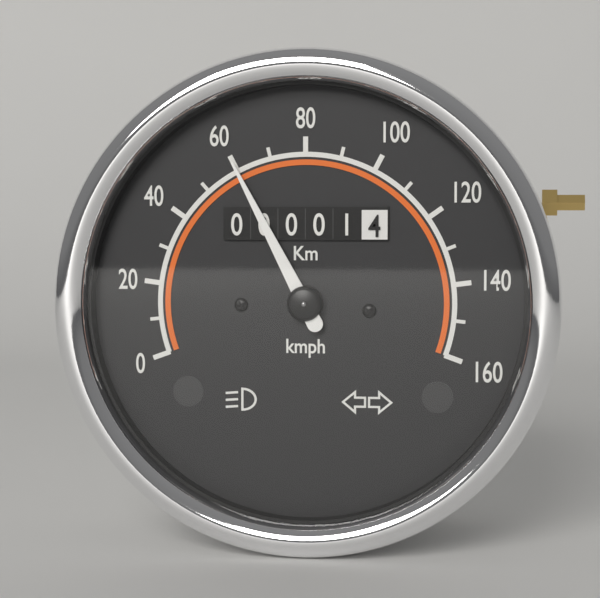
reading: 60 km/h
